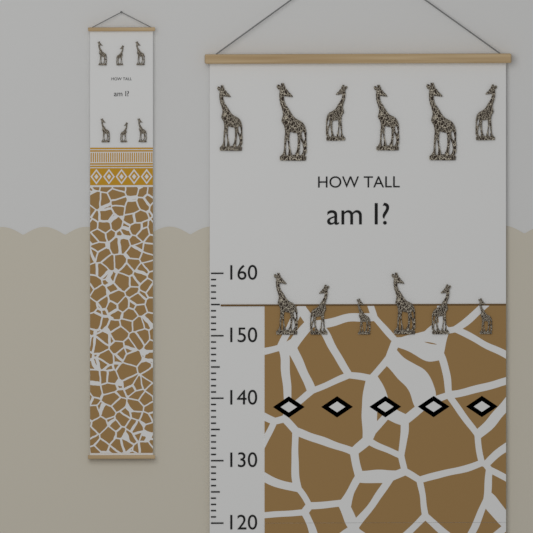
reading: 155 (no unit)
